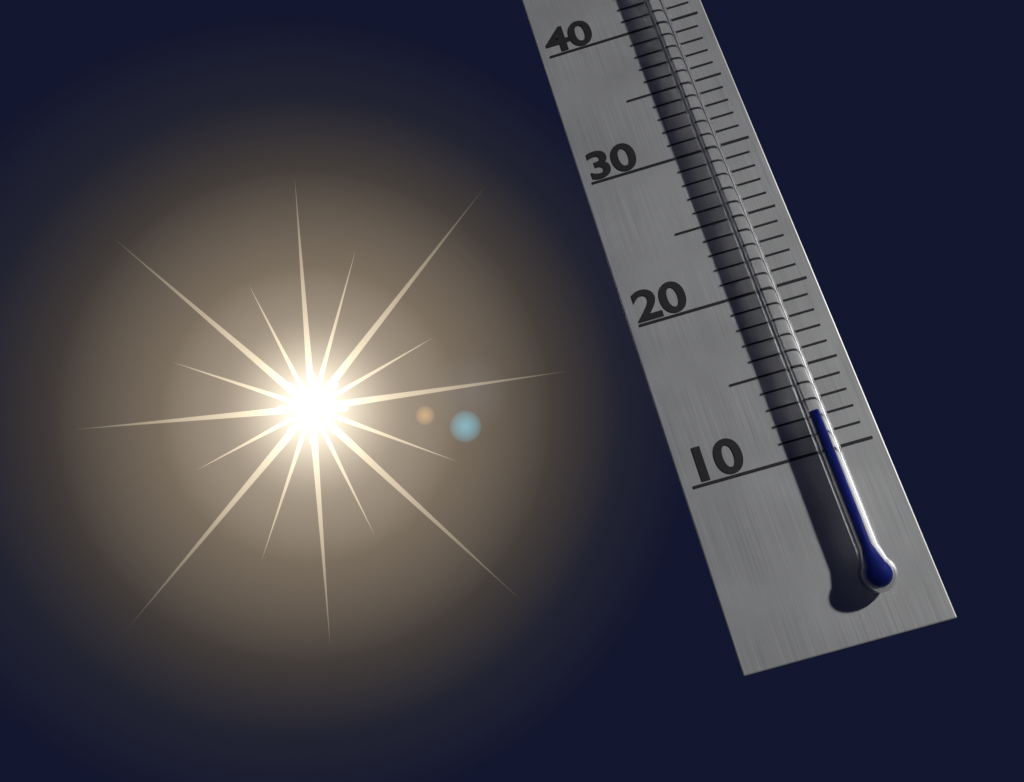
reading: 12 °C
